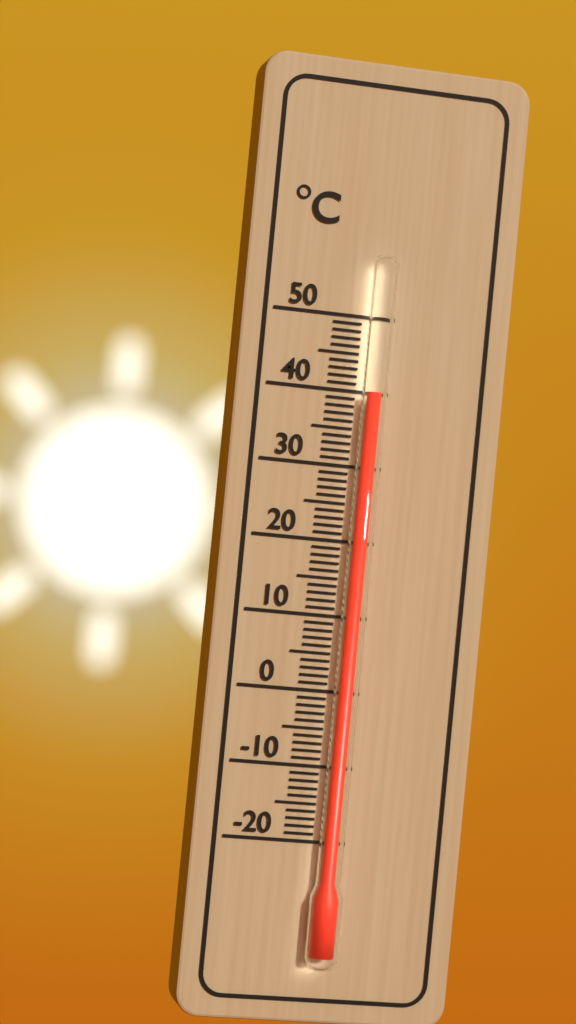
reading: 40 °C
